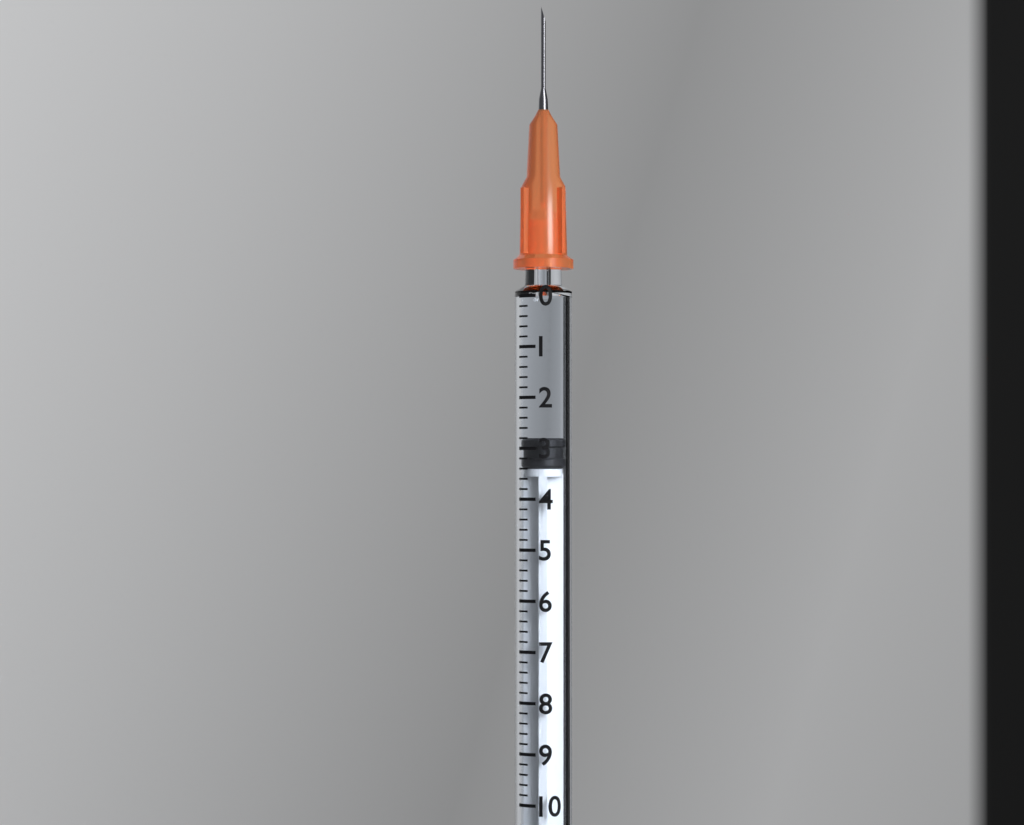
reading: 2.8 (no unit)
